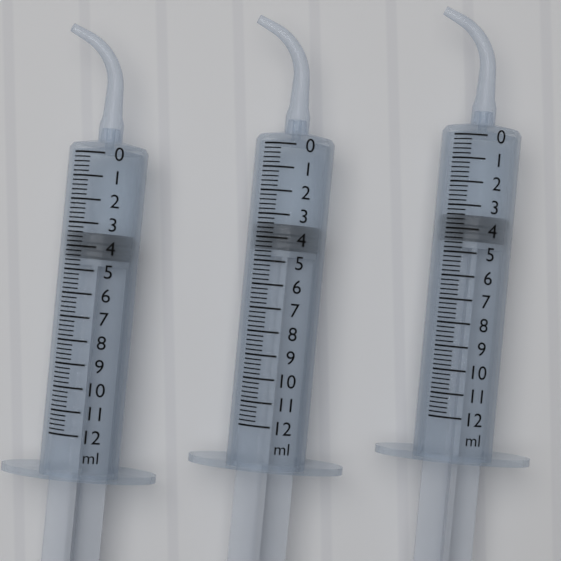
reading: 3.4 ml
